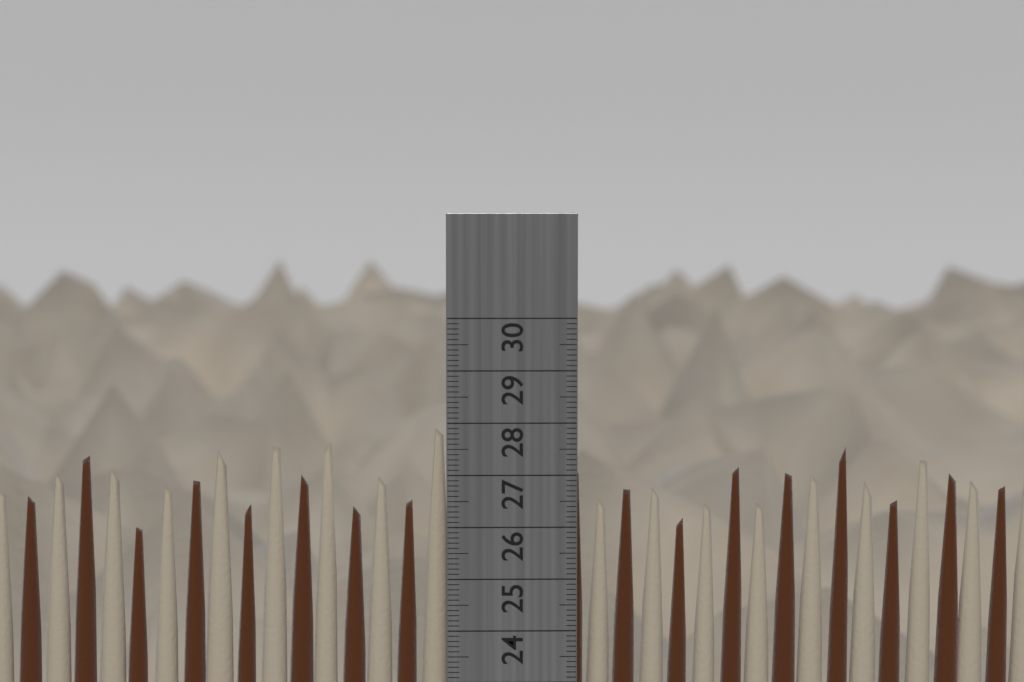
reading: 28.0 cm
